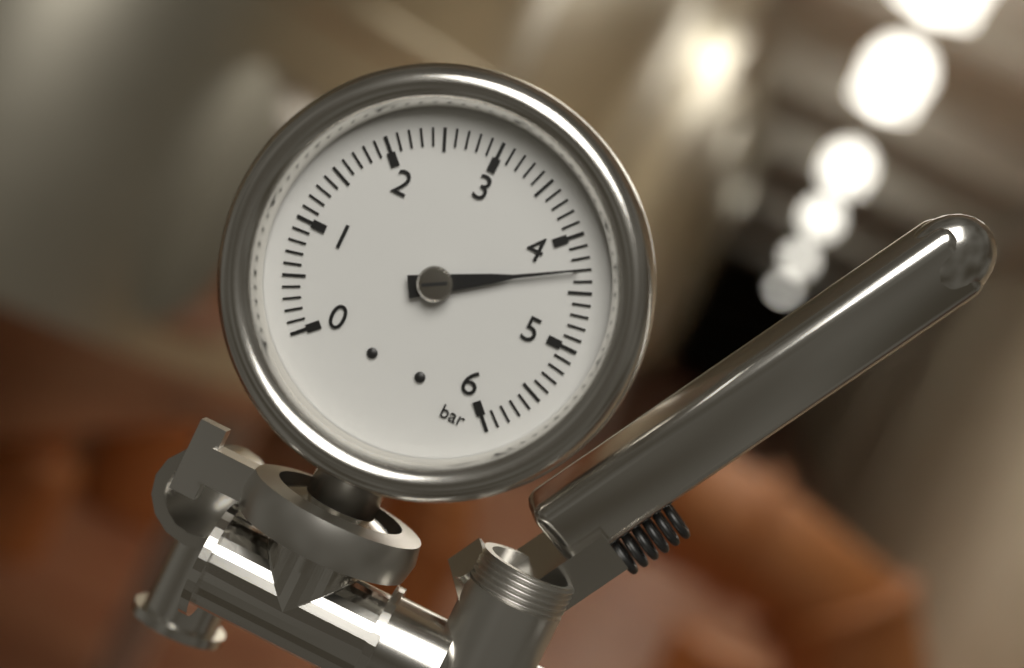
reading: 4.3 bar
